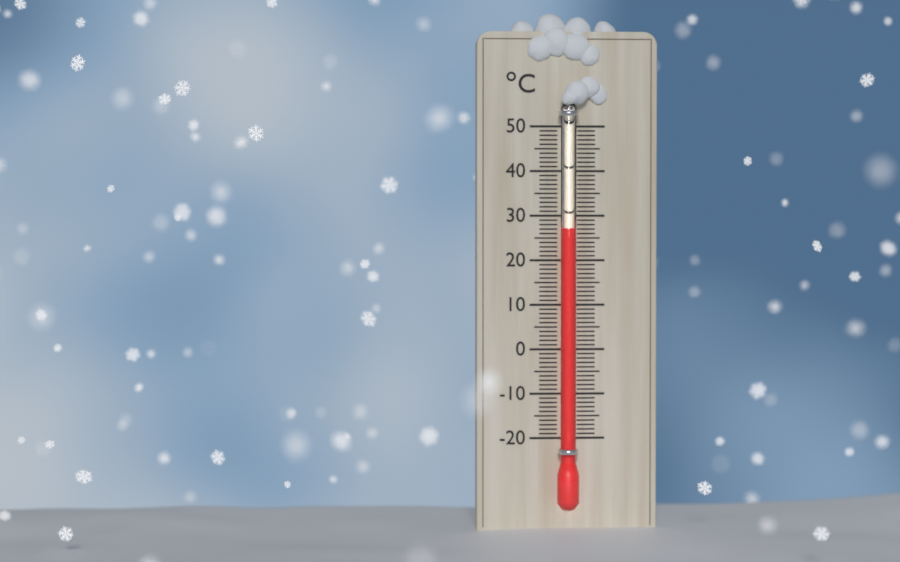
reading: 27 °C
